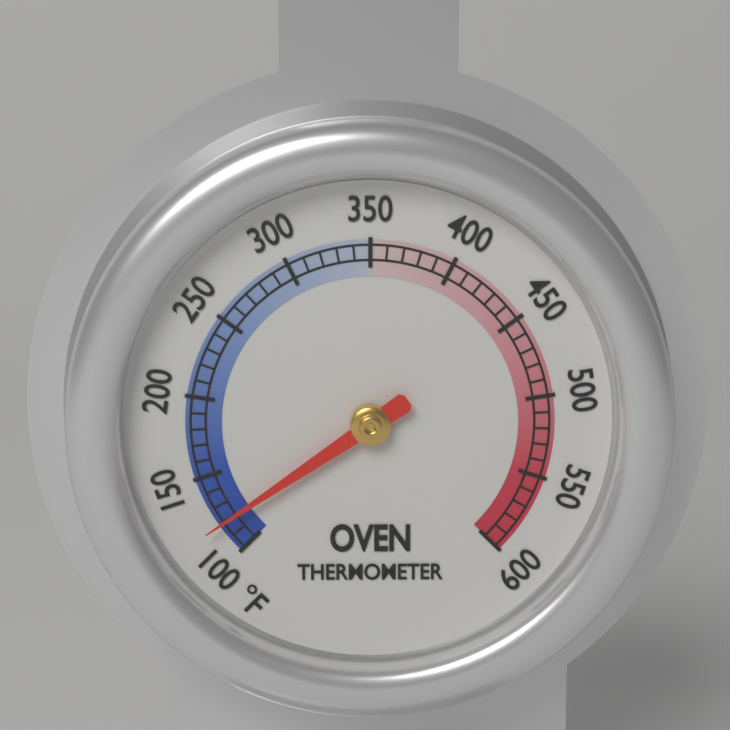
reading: 120 °F
